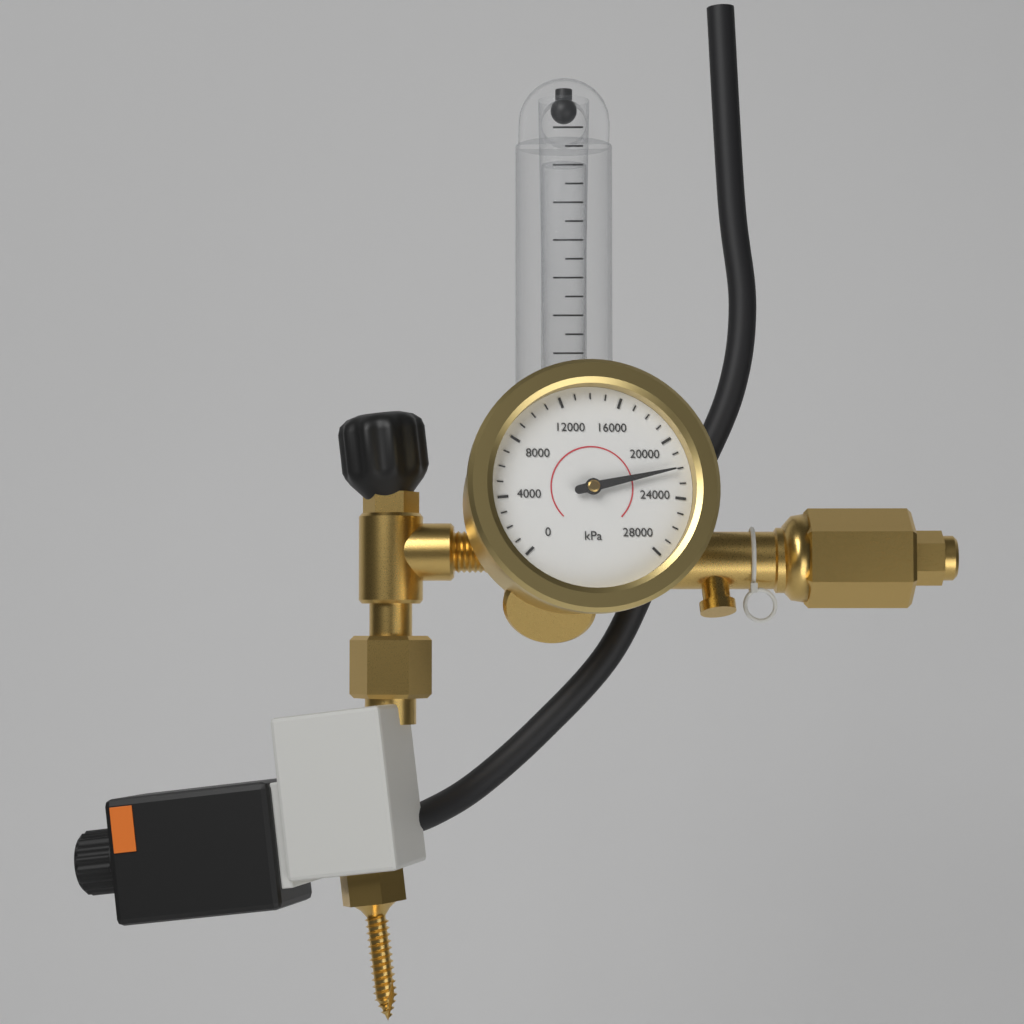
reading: 22000 kPa
